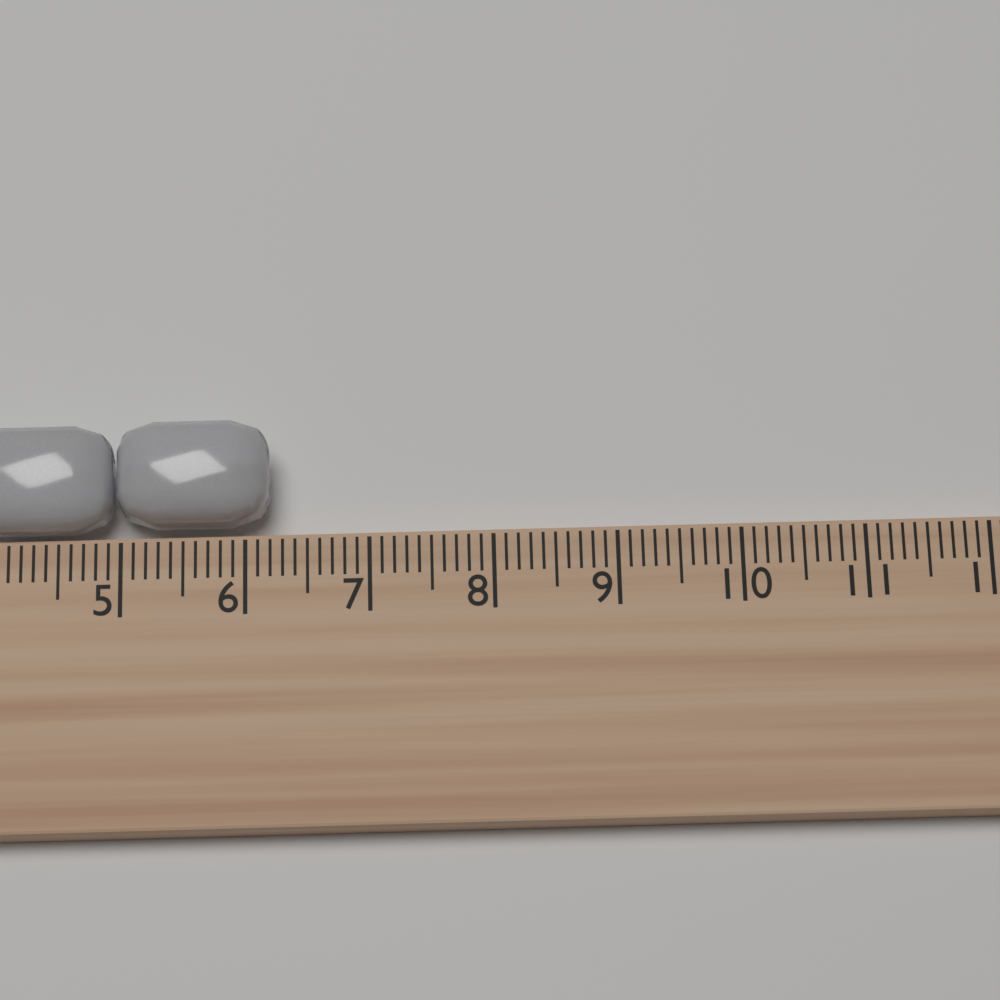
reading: 6.2 cm
